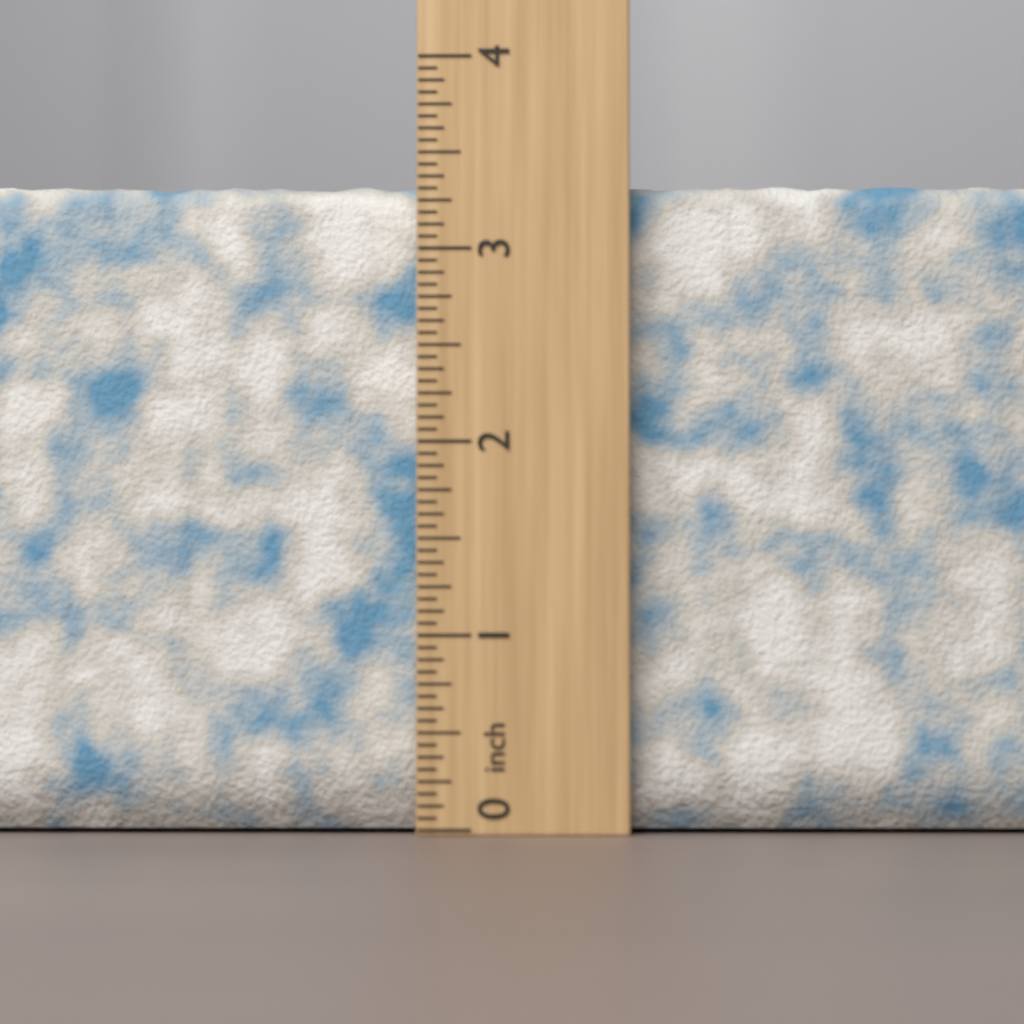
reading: 3.3750 inch
